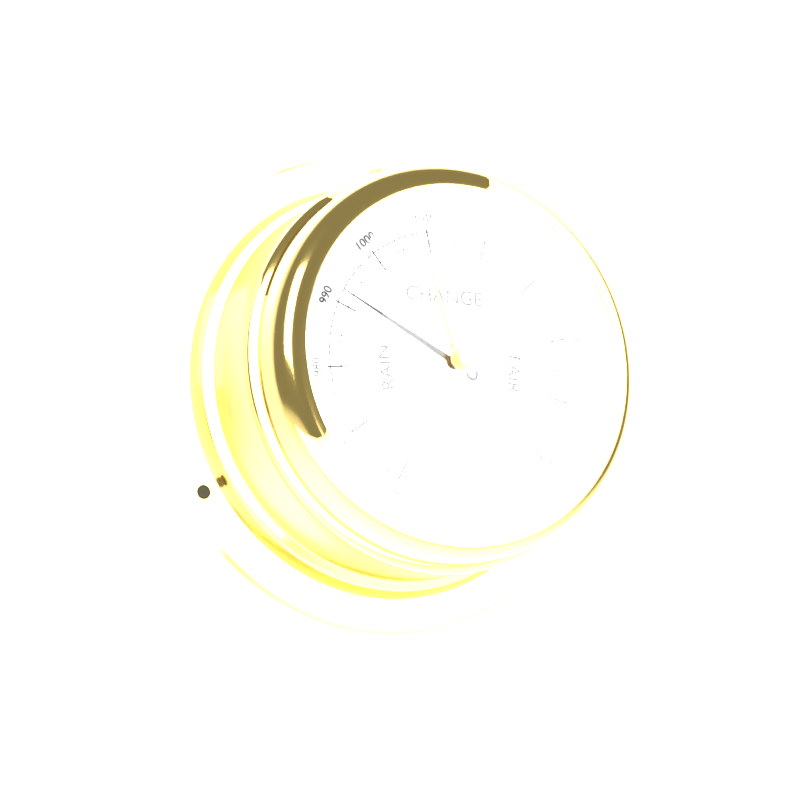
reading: 992 mbar
